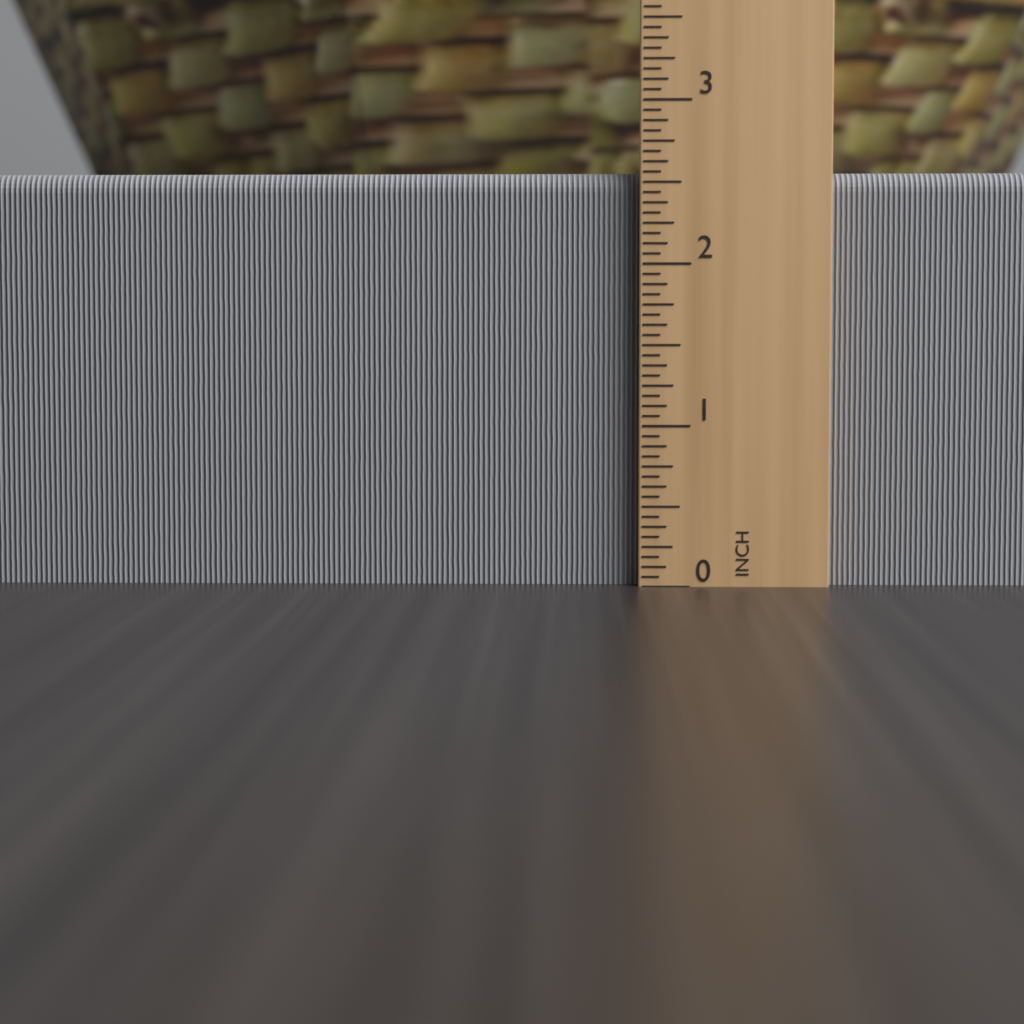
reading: 2.5625 in
